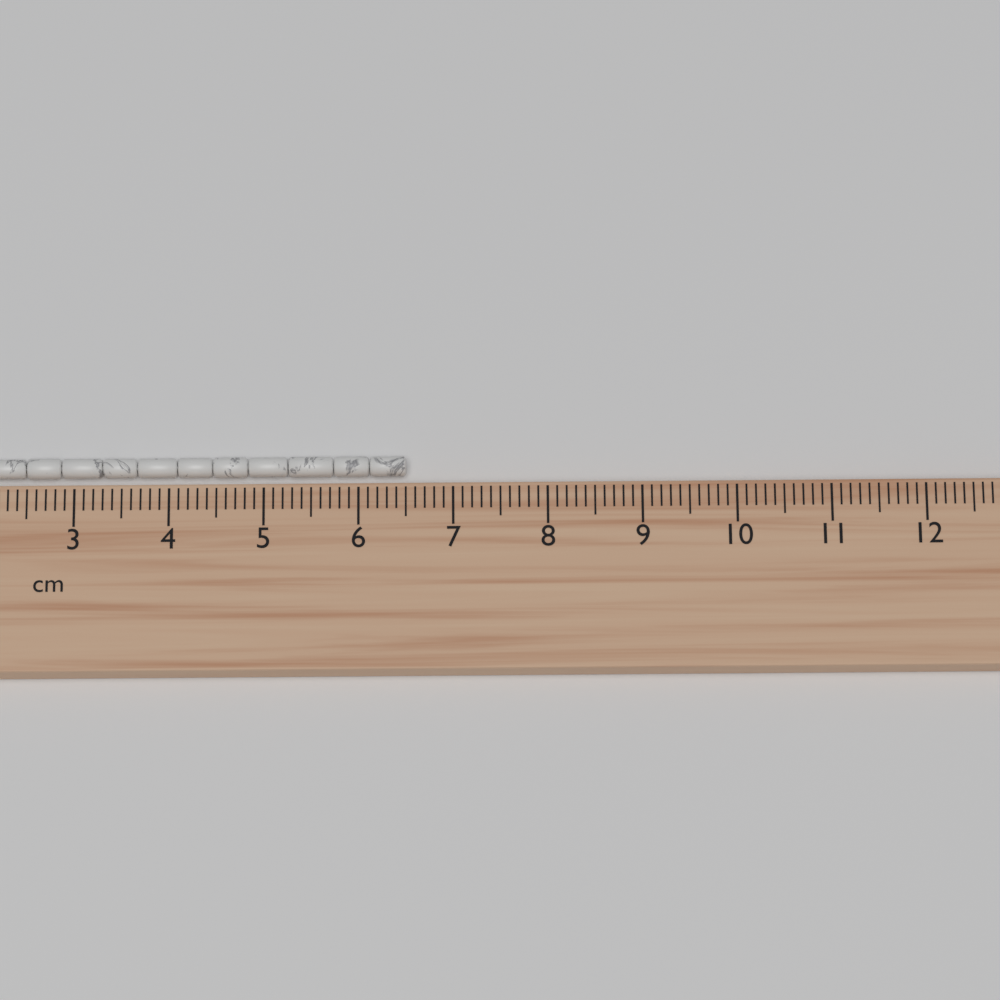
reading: 6.5 cm
